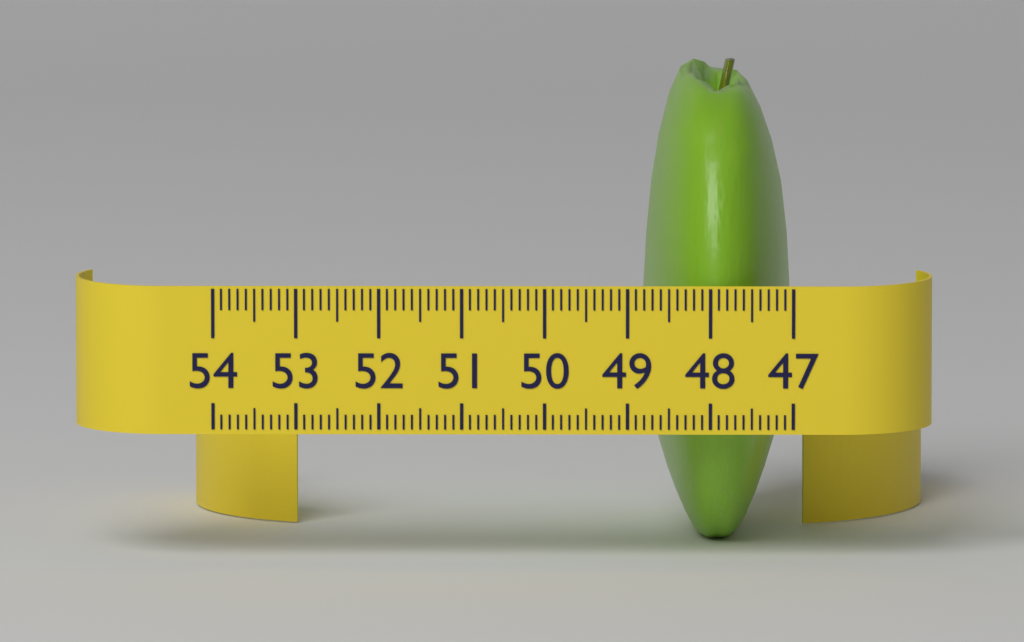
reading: 48.8 (no unit)
